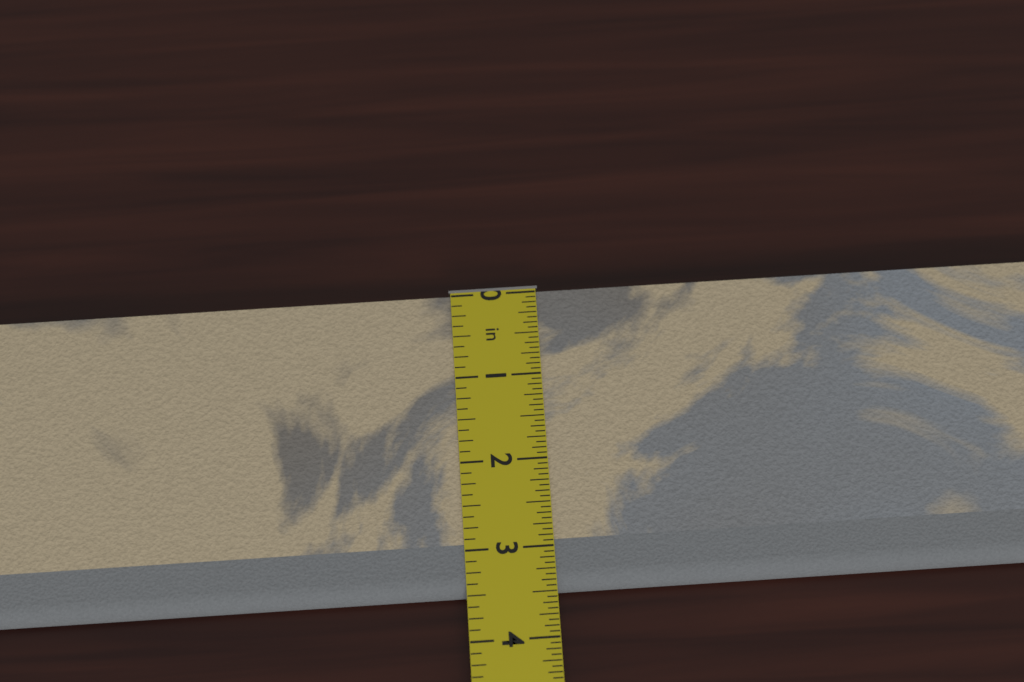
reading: 3.5000 in
